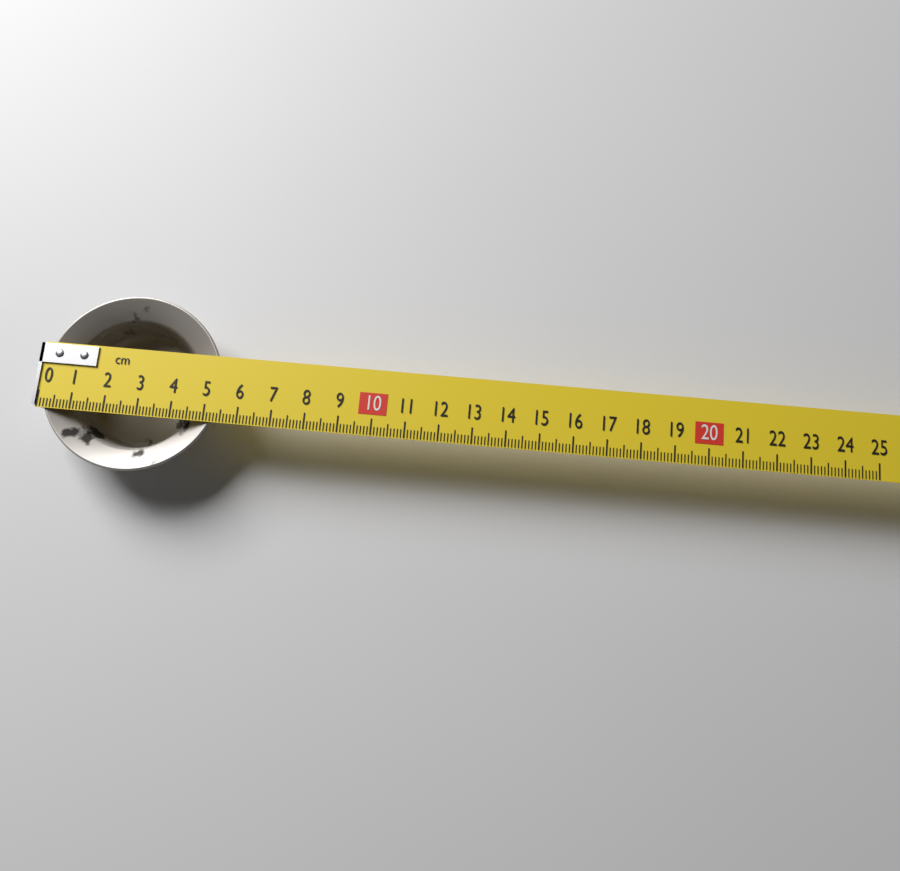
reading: 5.4 cm
